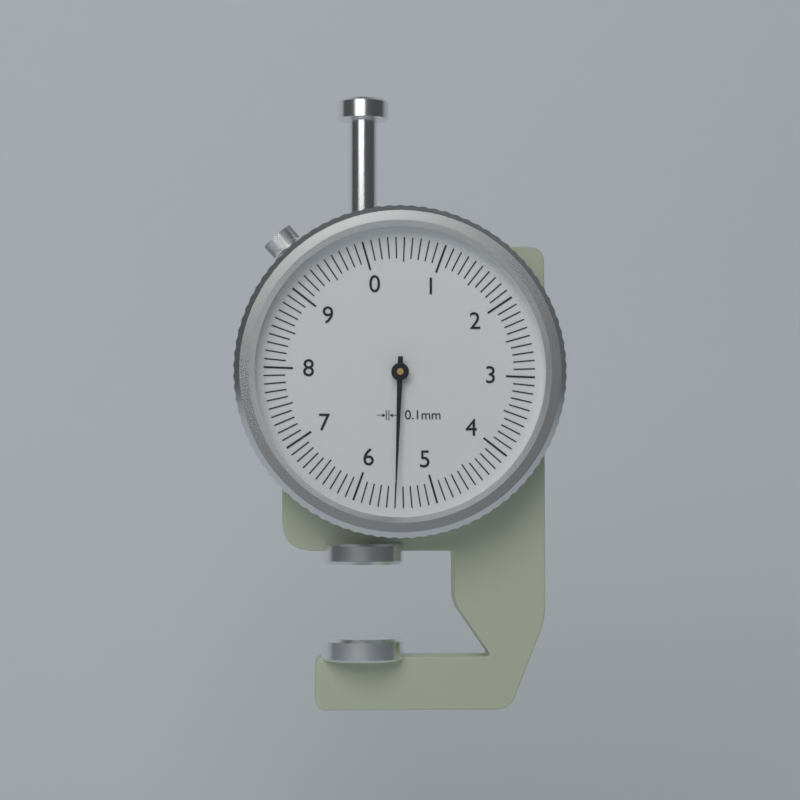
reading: 5.5 mm
